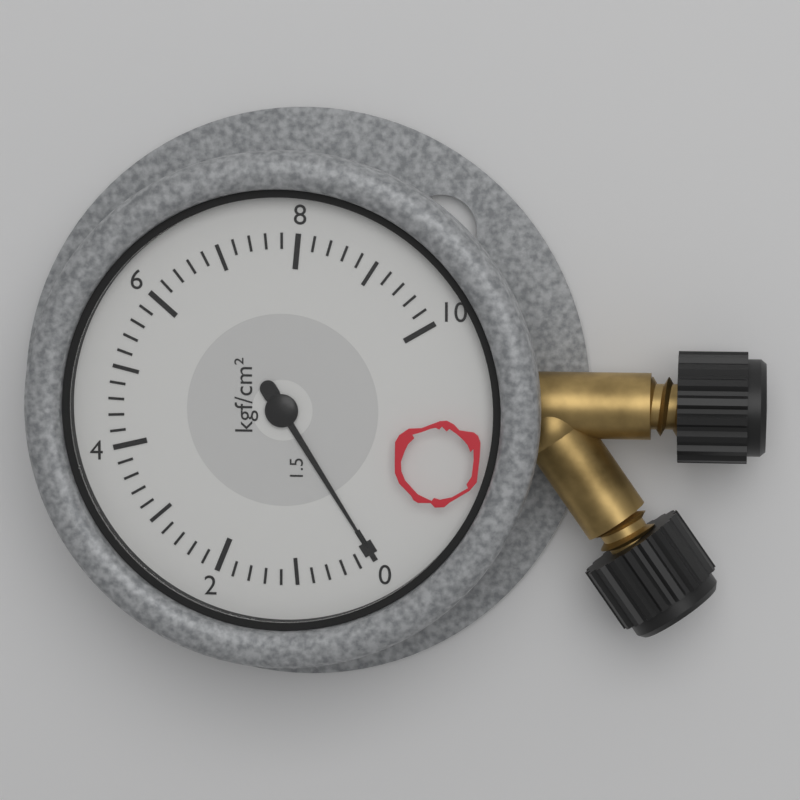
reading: 0.0 kgf/cm²
